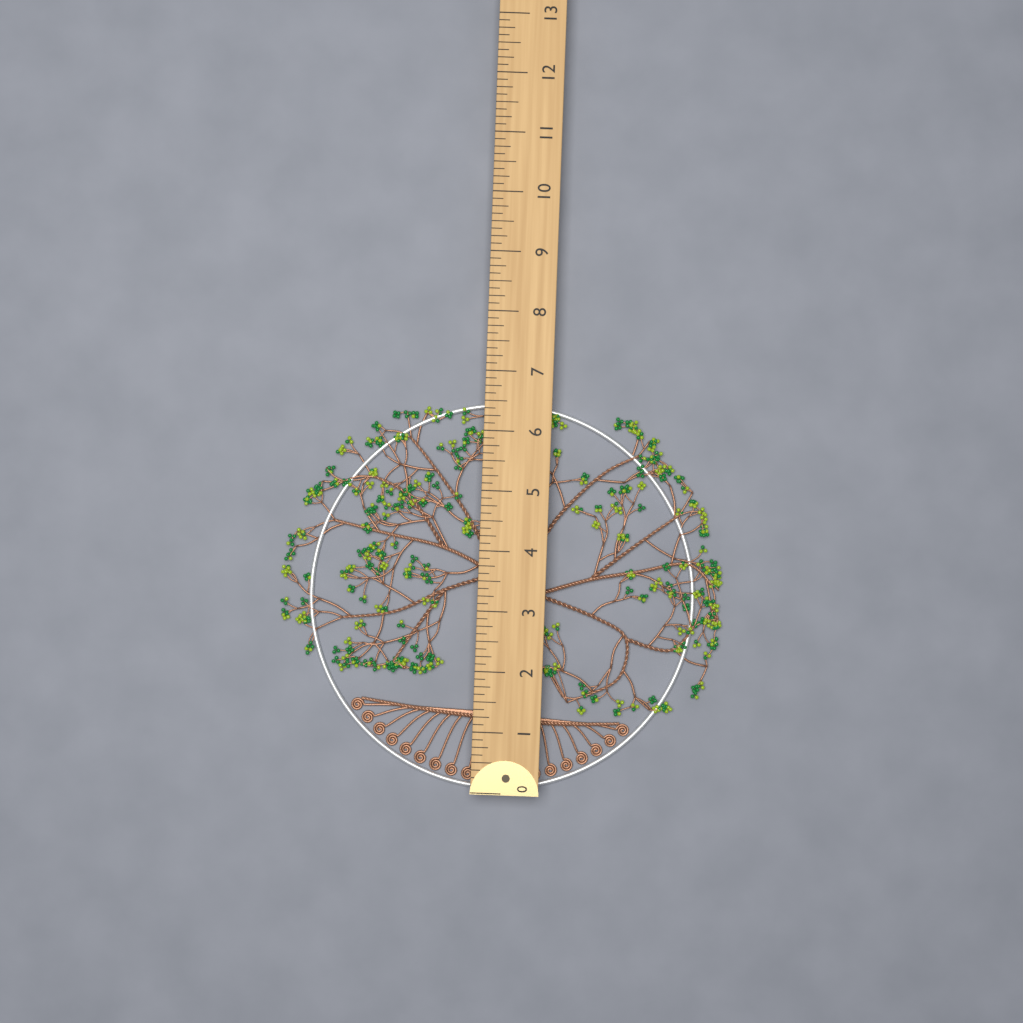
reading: 6.500 (no unit)
